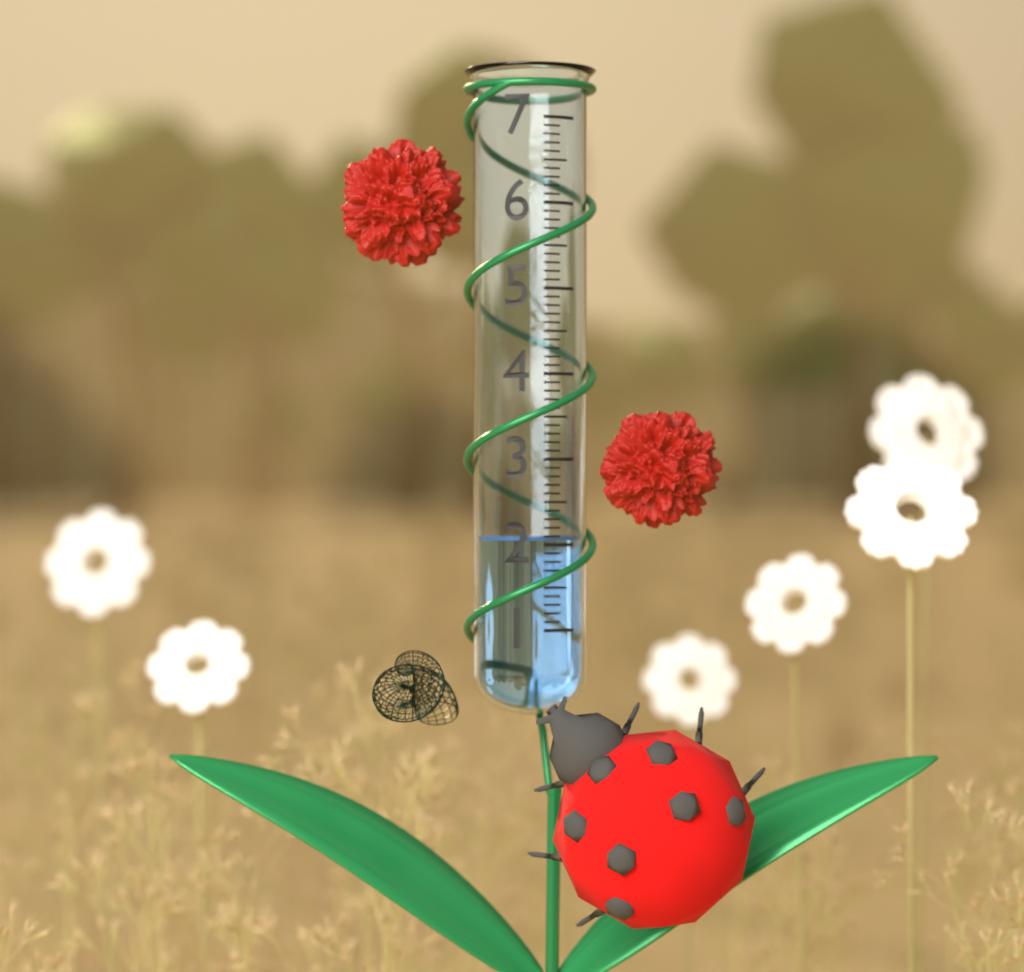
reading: 2.1 (no unit)
